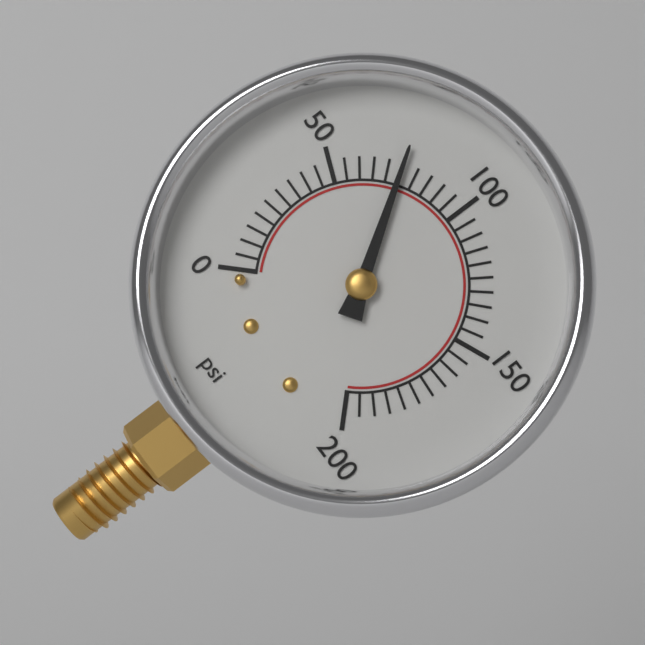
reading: 75 psi
